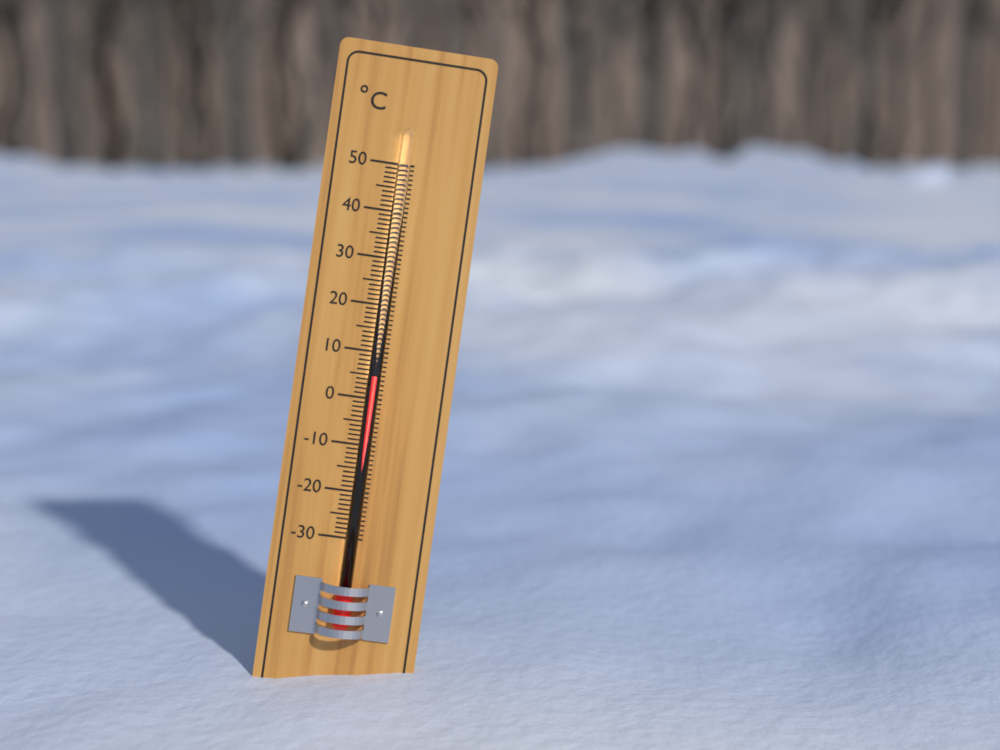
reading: 5 °C
